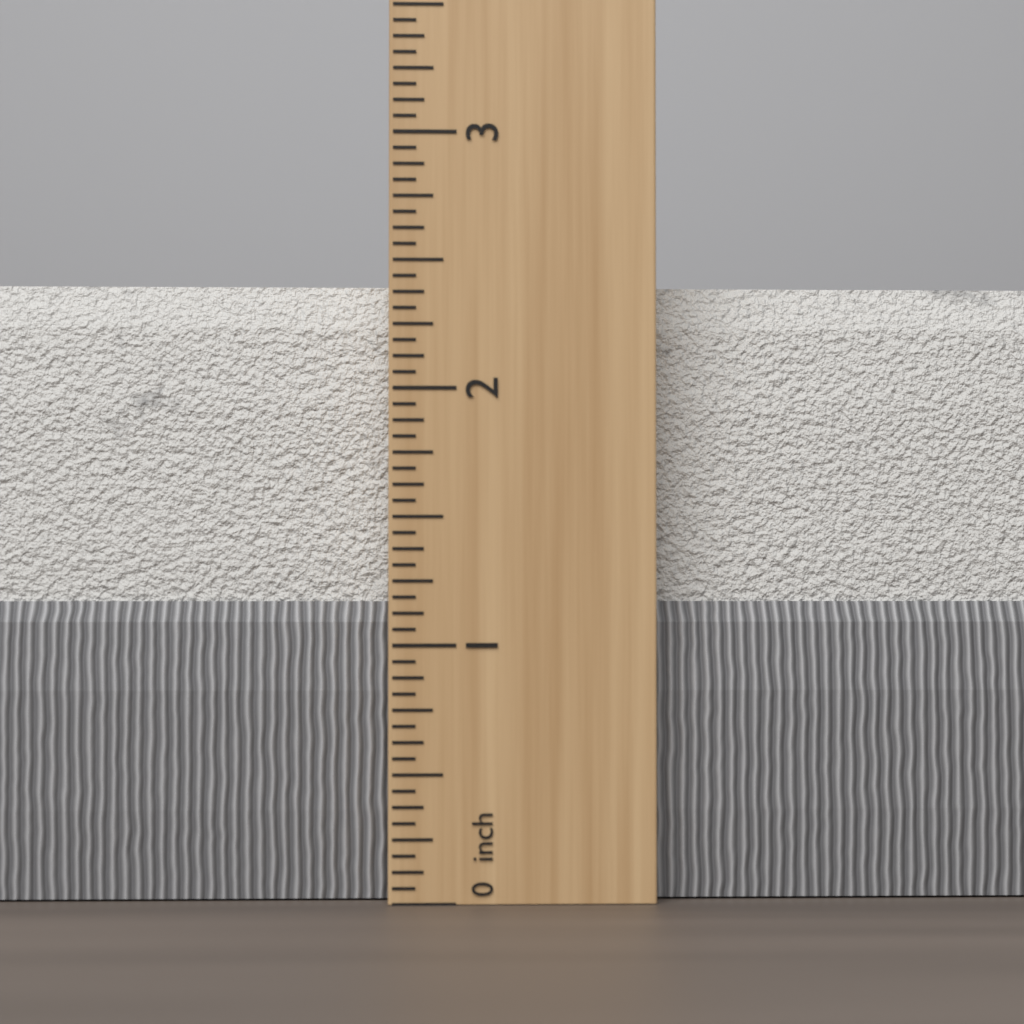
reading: 2.4375 inch
